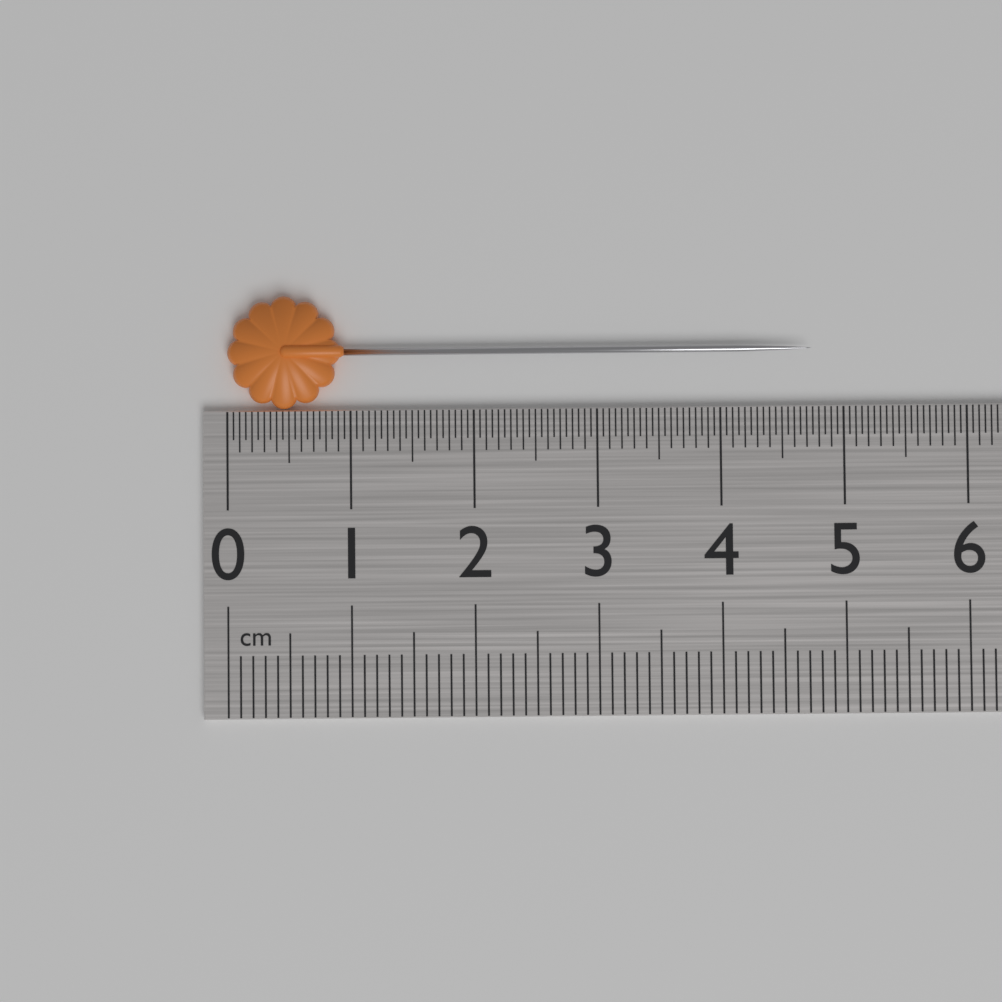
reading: 4.75 cm
